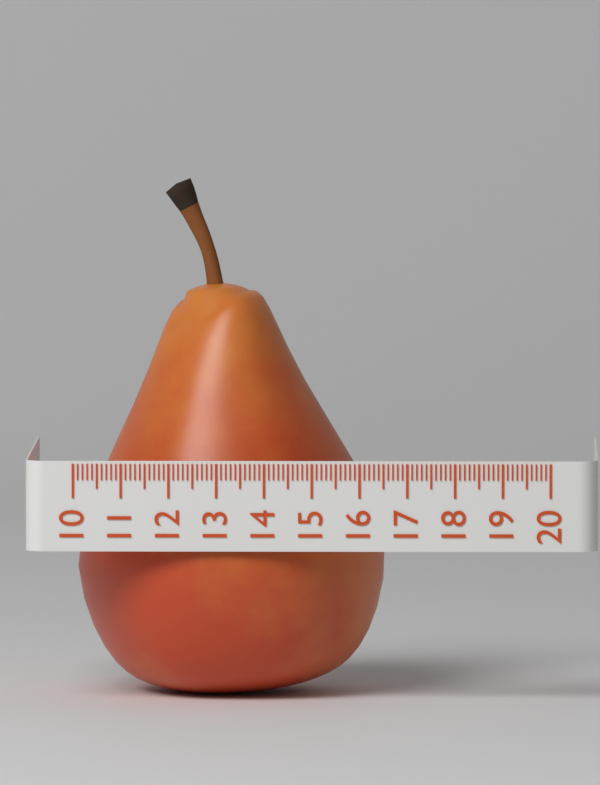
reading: 16.5 (no unit)
